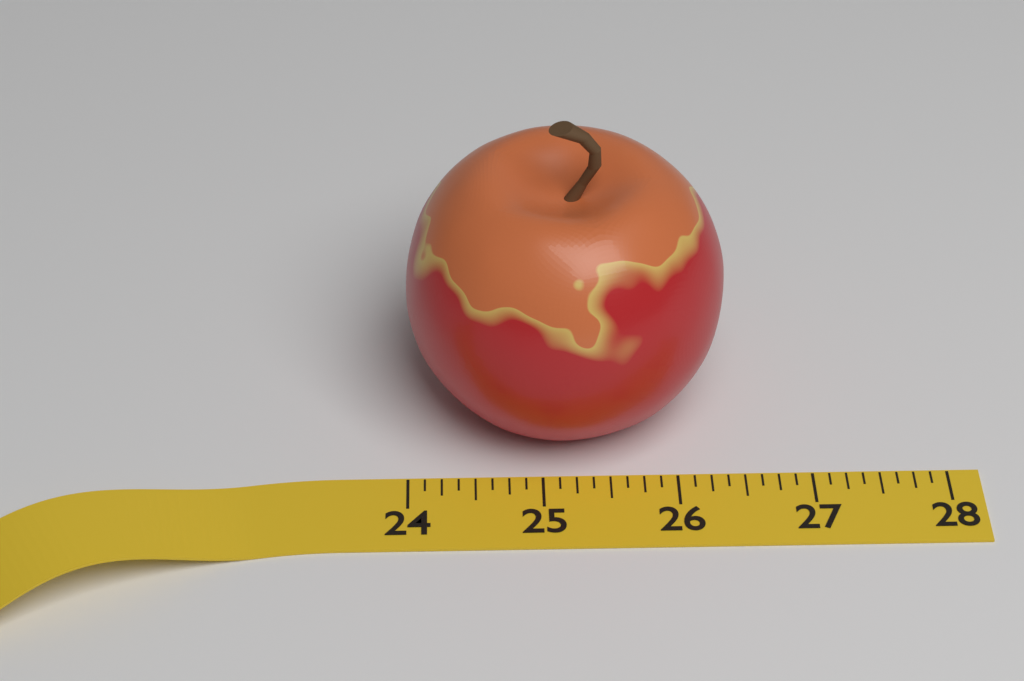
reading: 26.375 (no unit)
